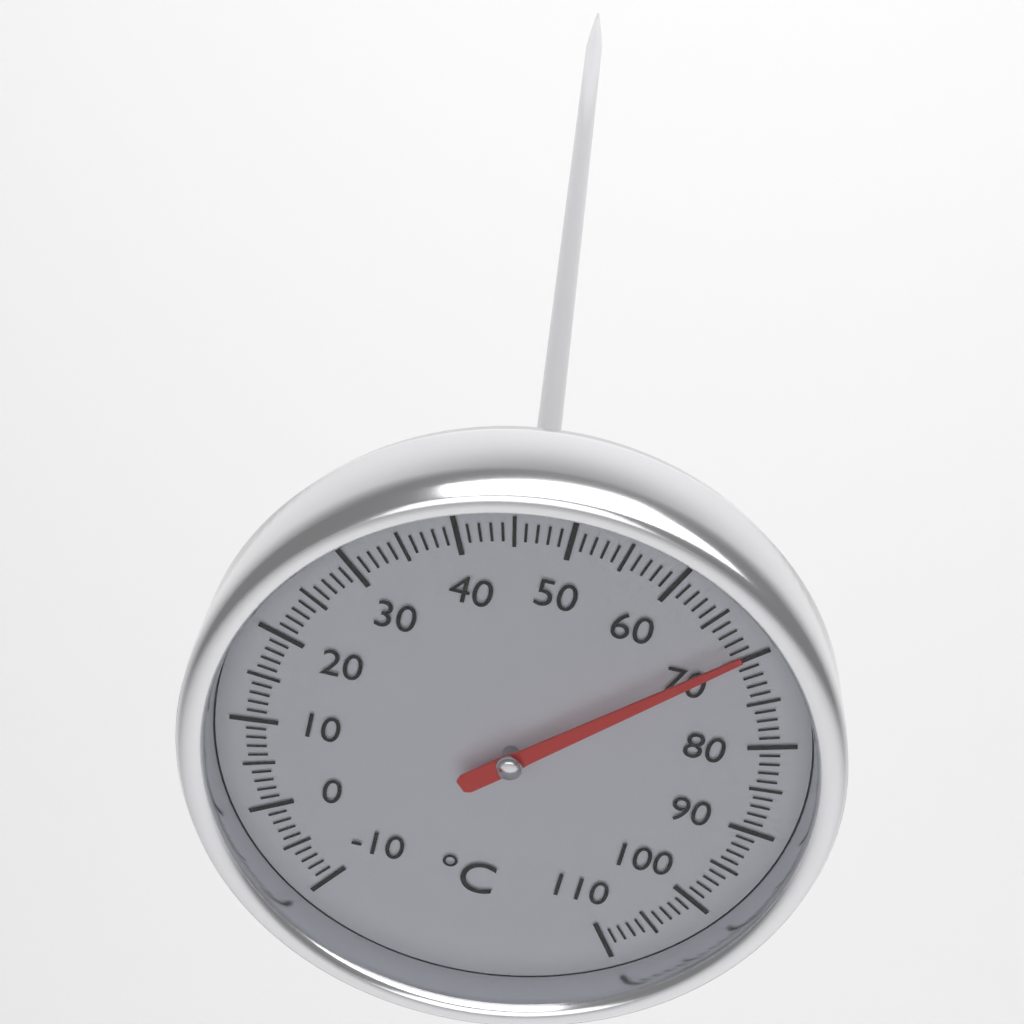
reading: 69 °C
